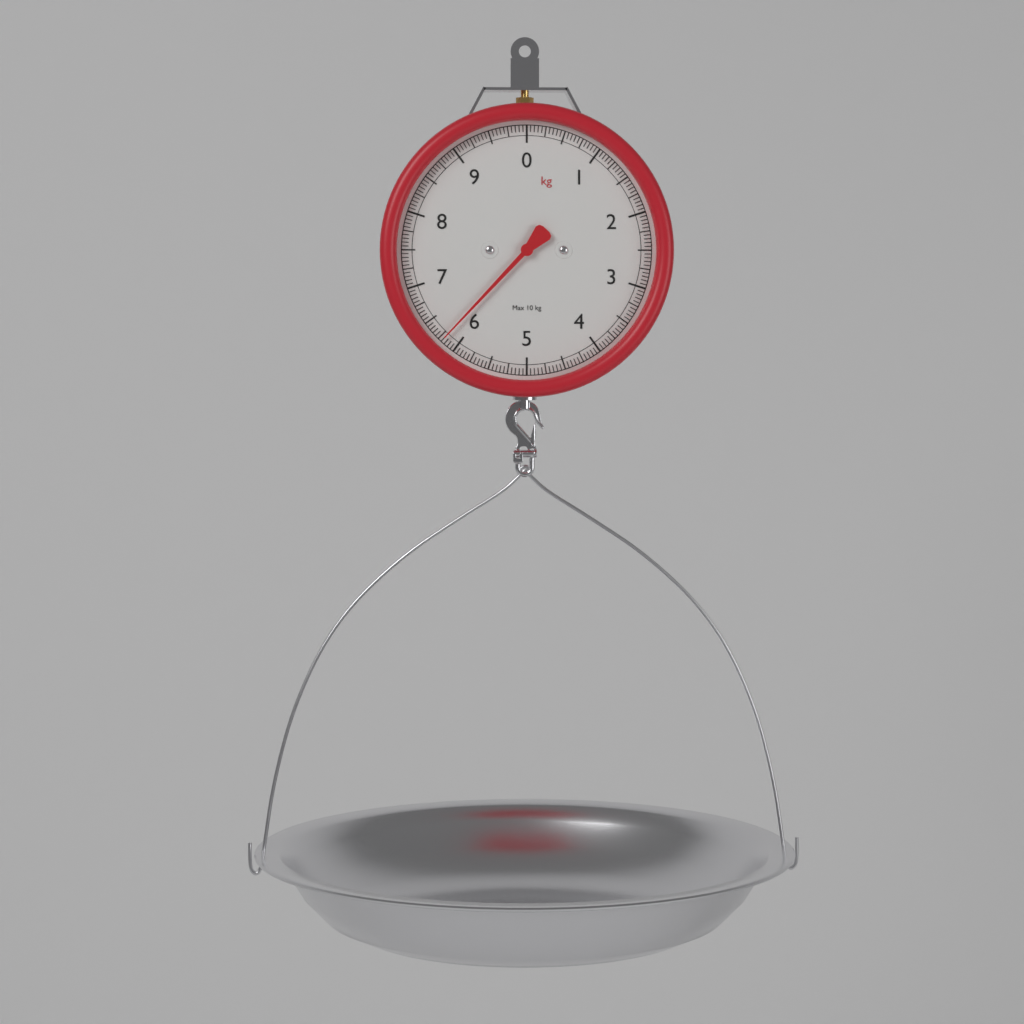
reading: 6.20 kg
